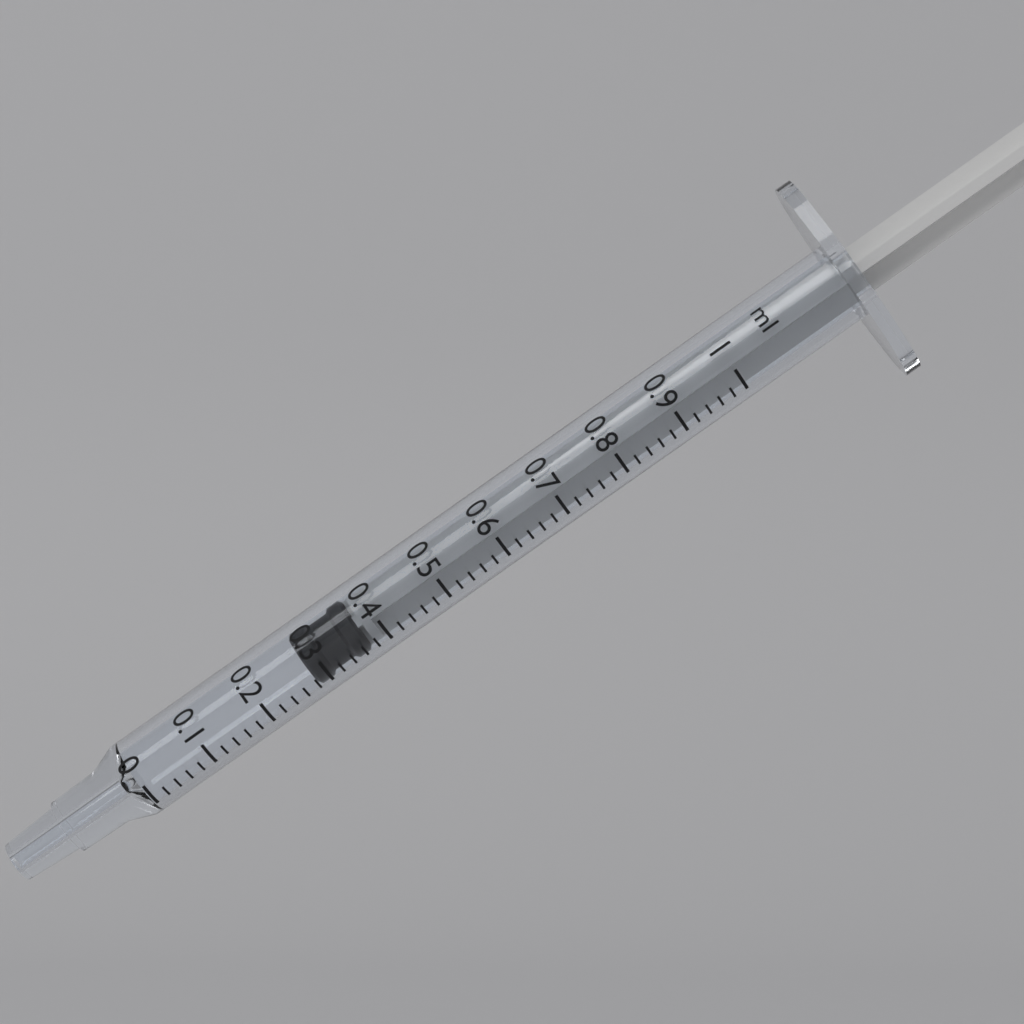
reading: 0.28 ml
